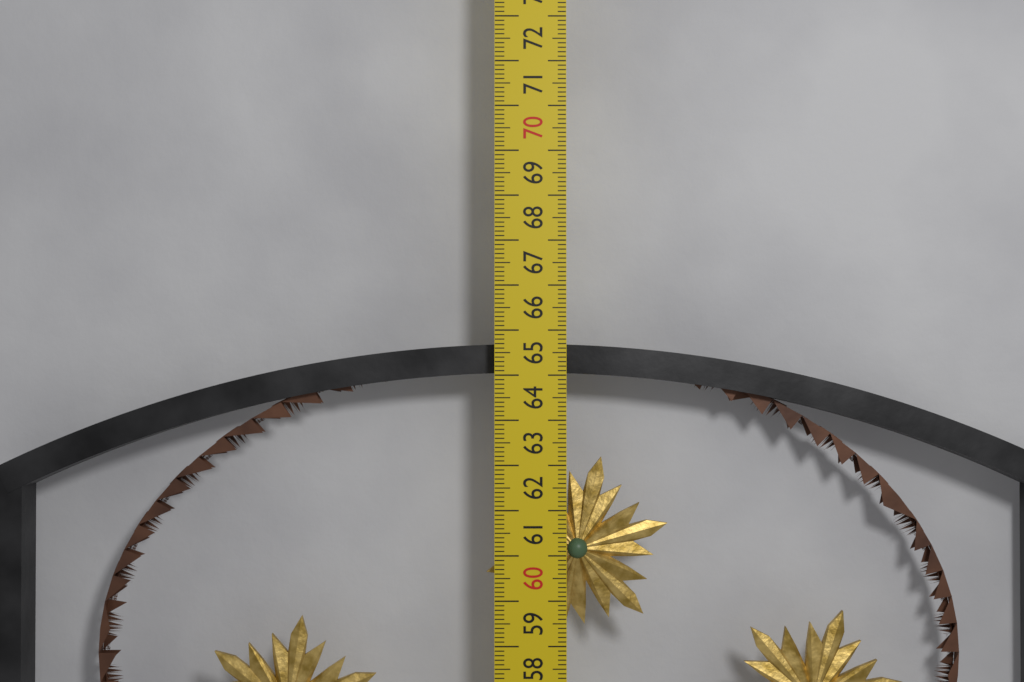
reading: 64.7 cm
